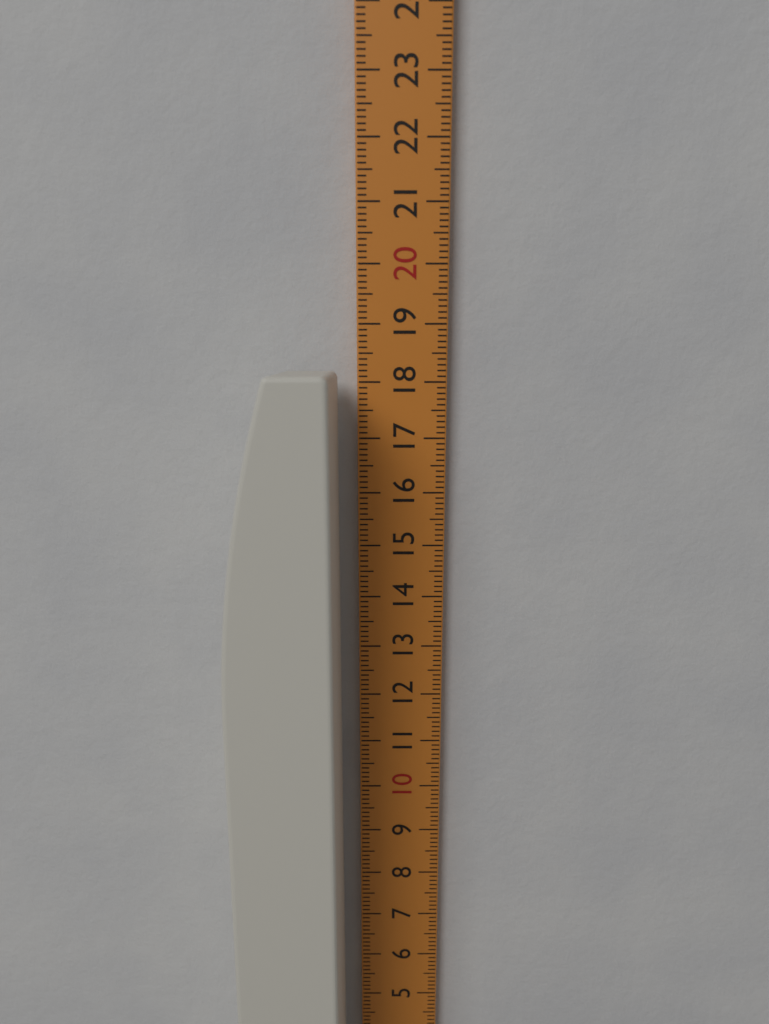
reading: 18.2 cm
